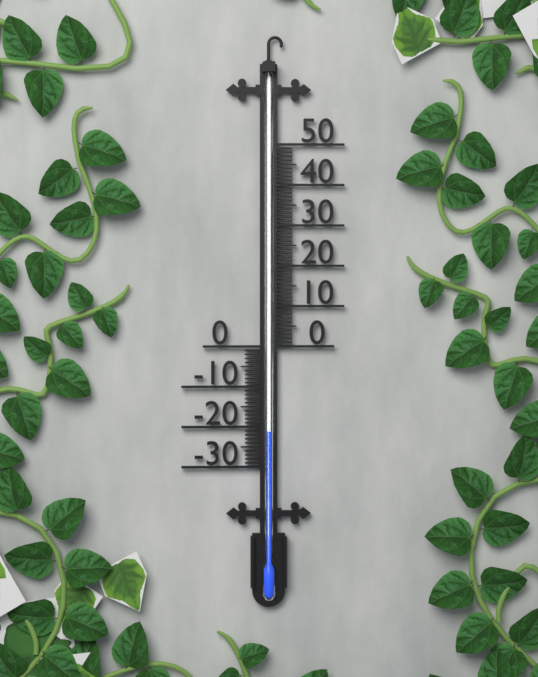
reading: -21 (no unit)
